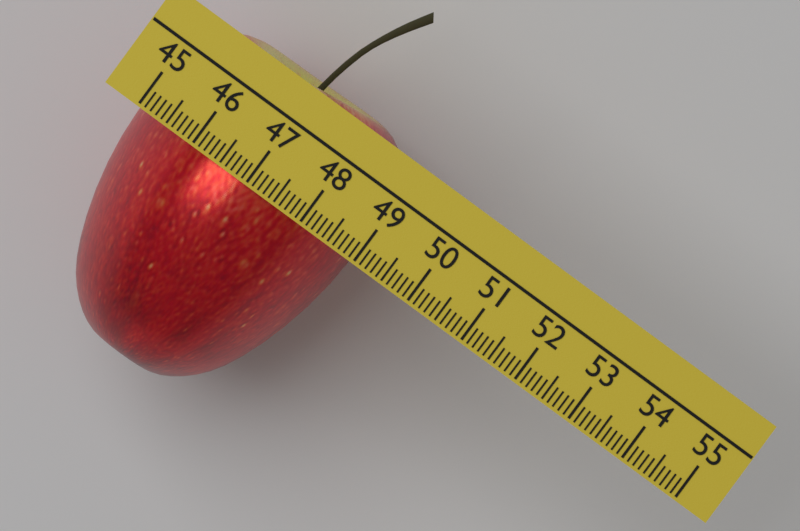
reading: 49.0 (no unit)
